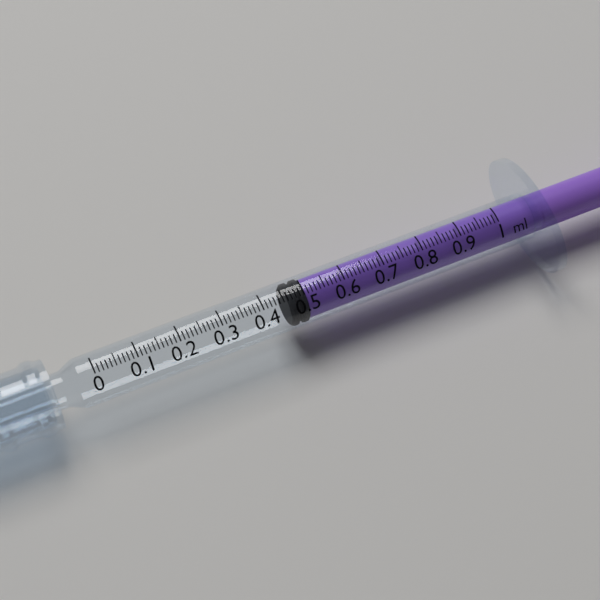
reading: 0.46 ml
